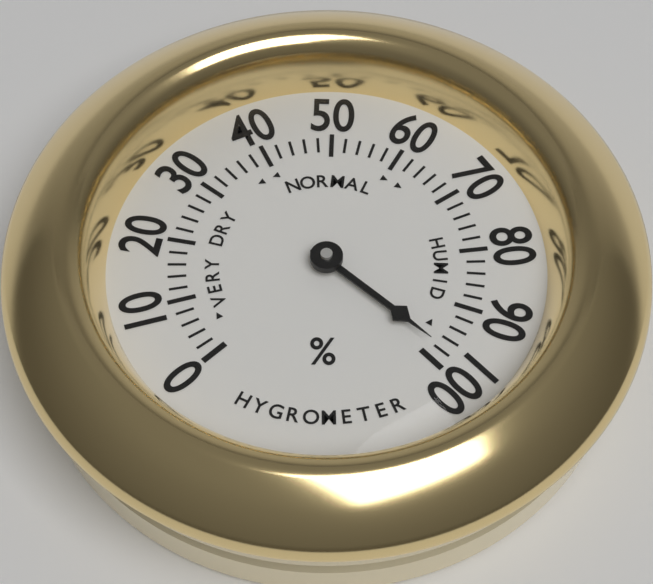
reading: 98 %
